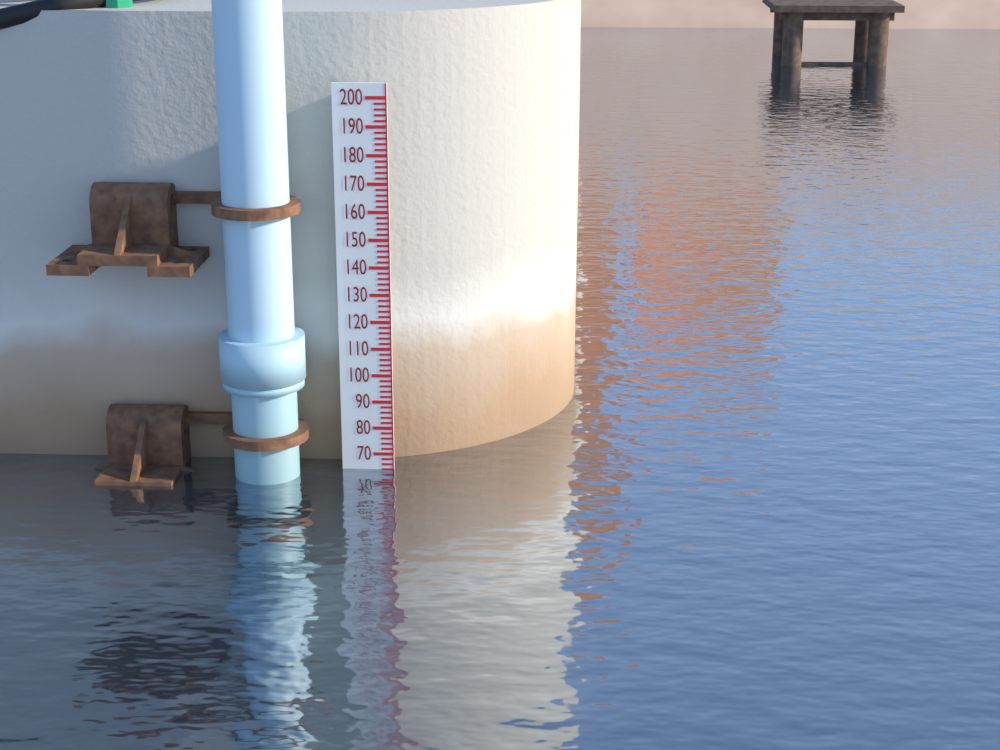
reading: 64 (no unit)
